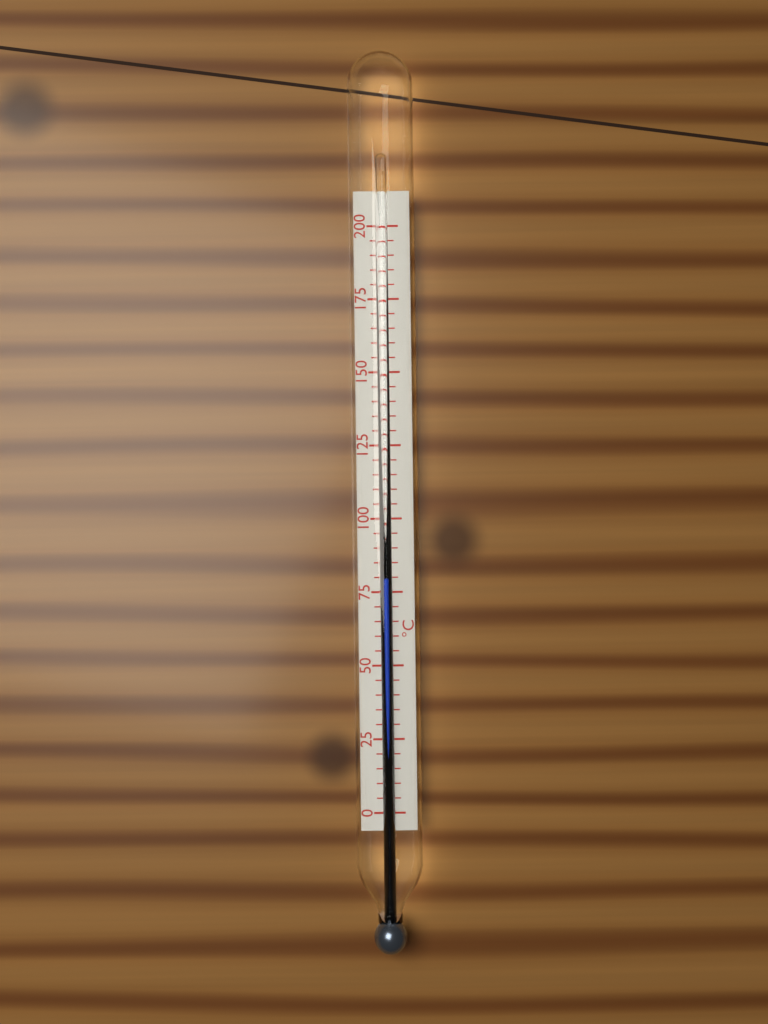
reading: 80 °C
